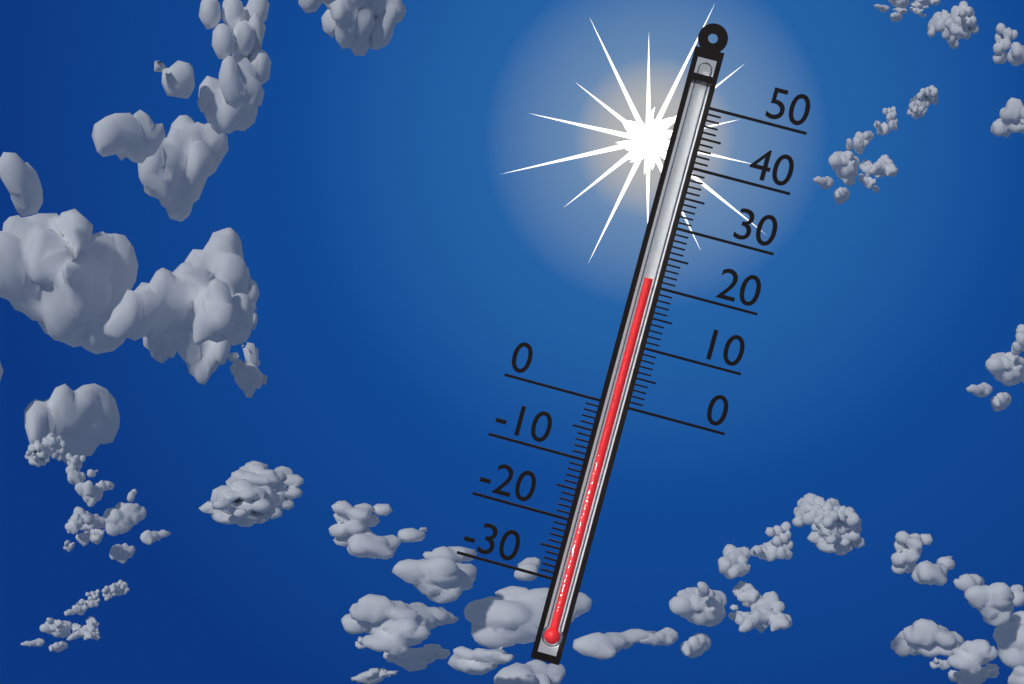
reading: 21 (no unit)
